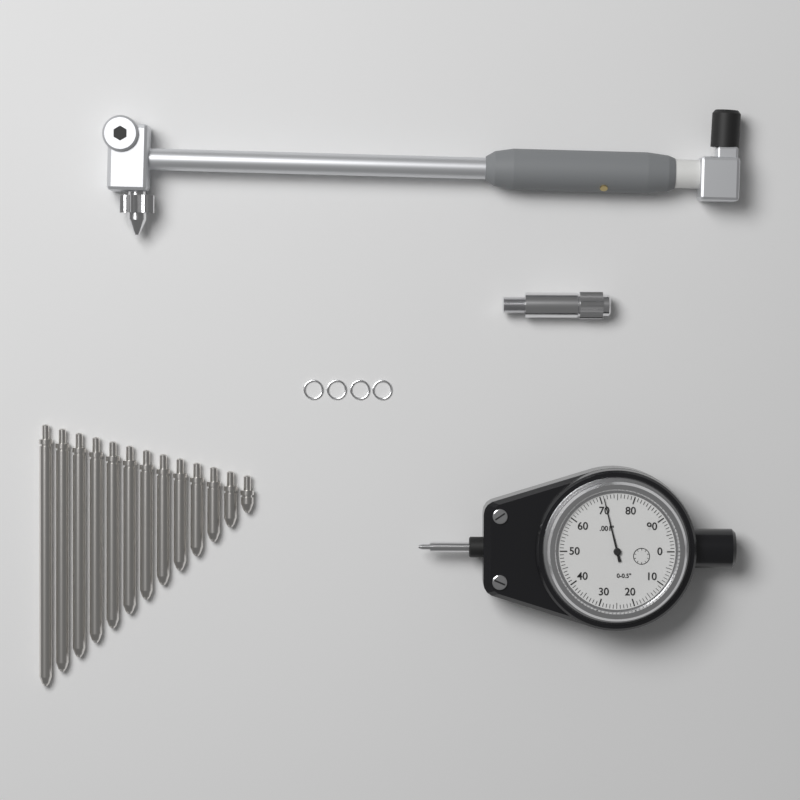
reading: 0.071 in
